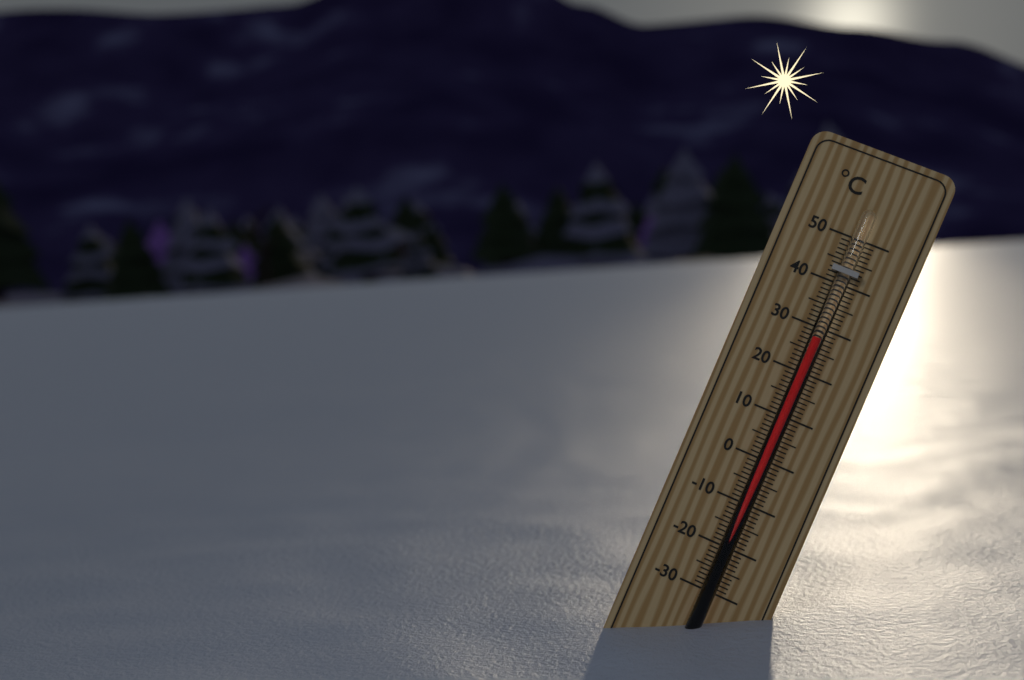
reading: 28 °C
